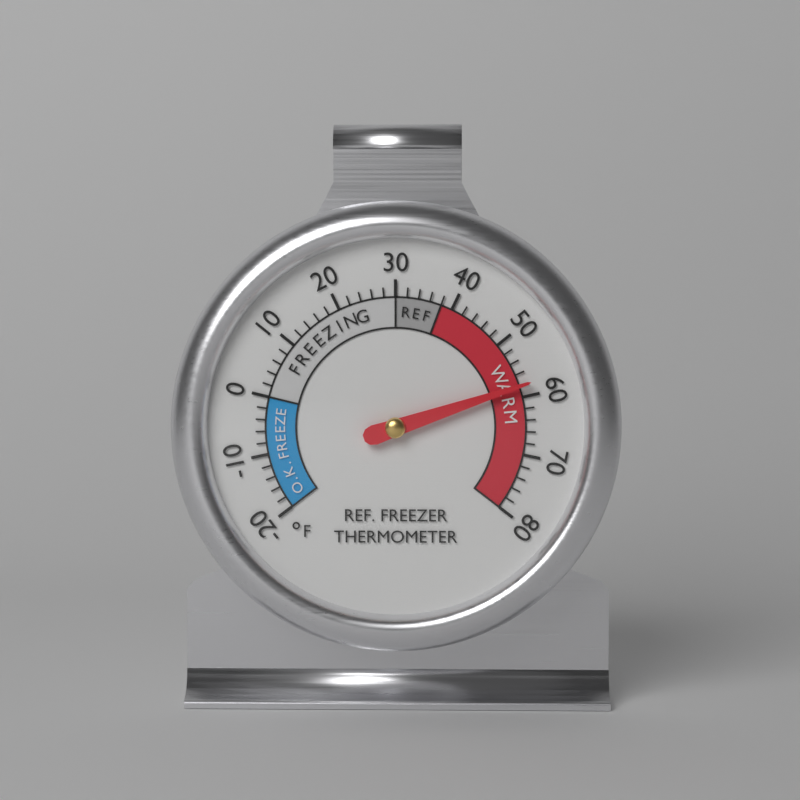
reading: 58 °F
